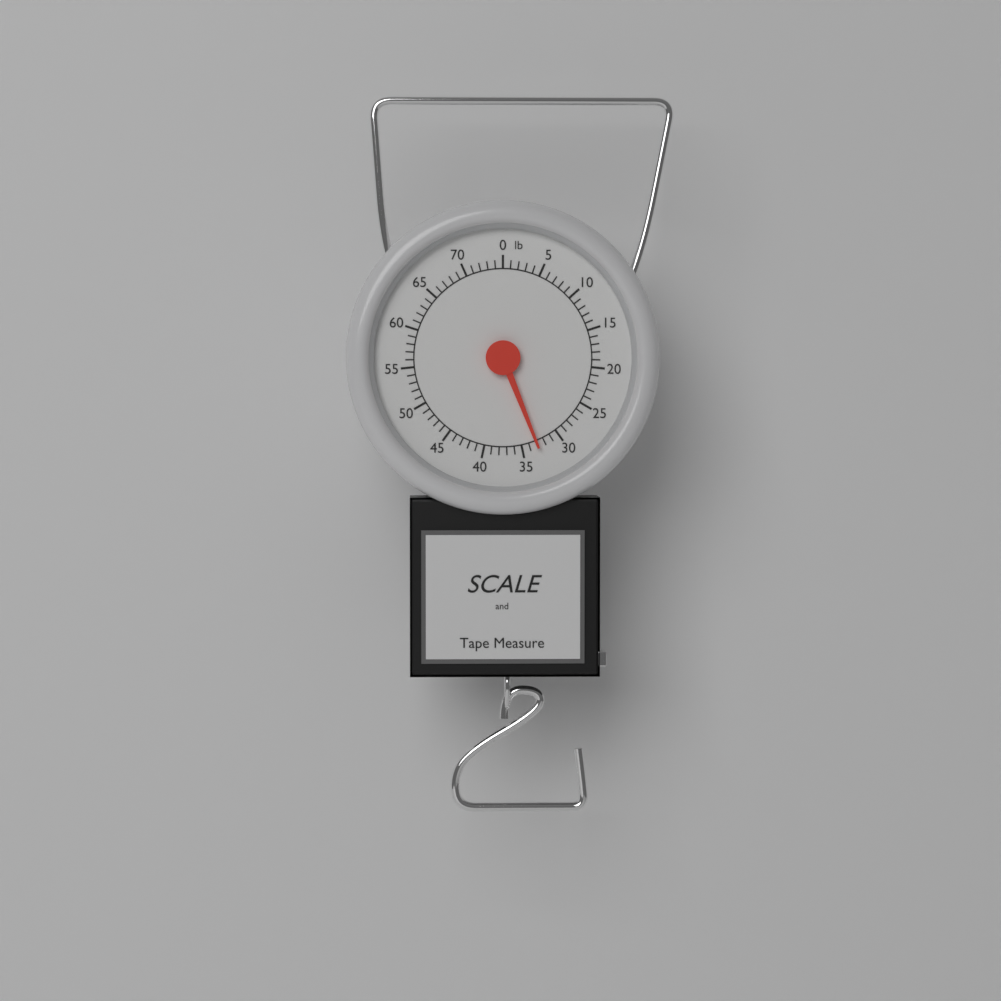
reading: 33 lb
